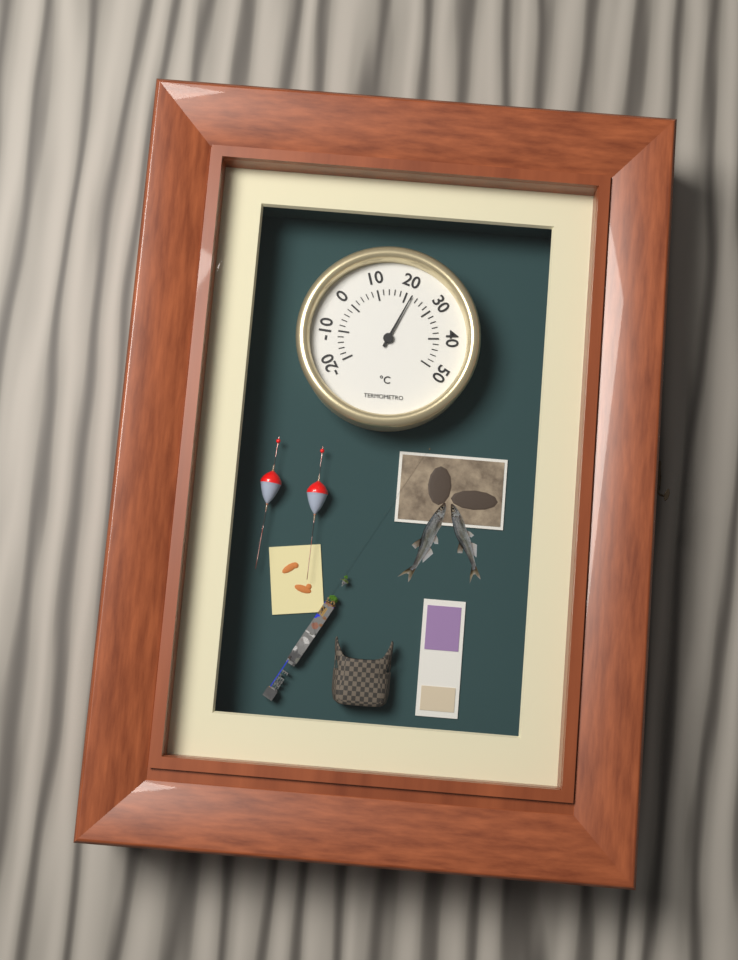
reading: 22 °C
